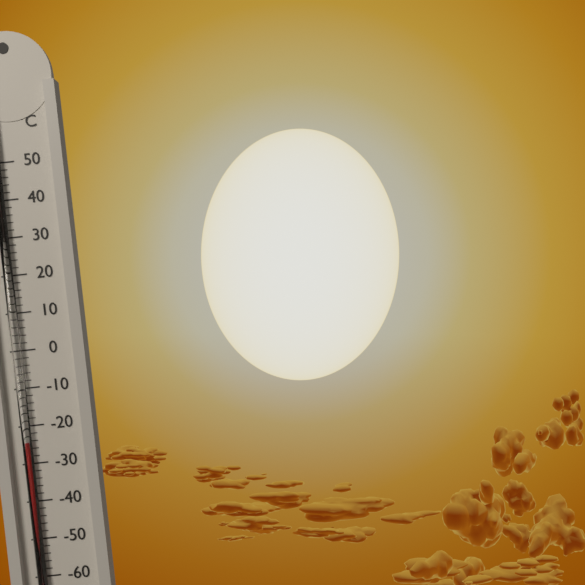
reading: -24 °C
